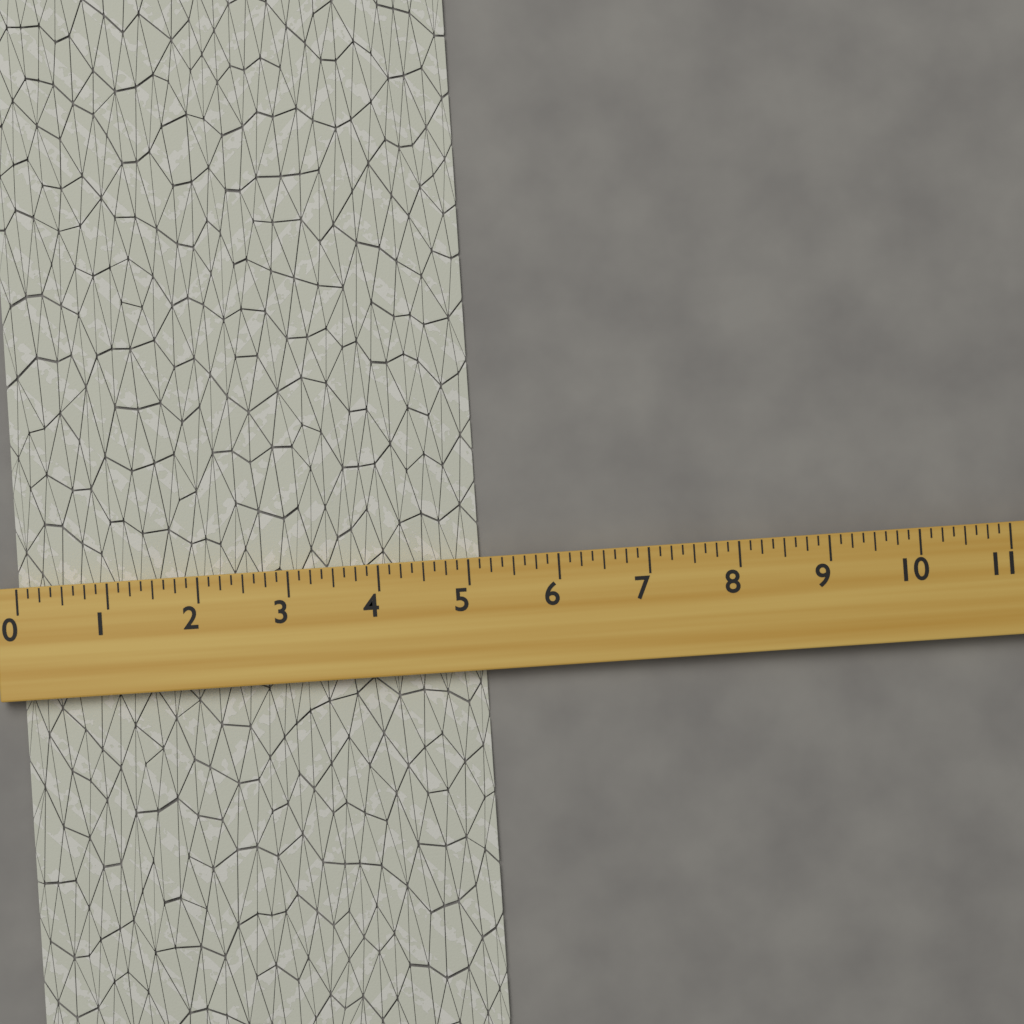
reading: 5.125 (no unit)
